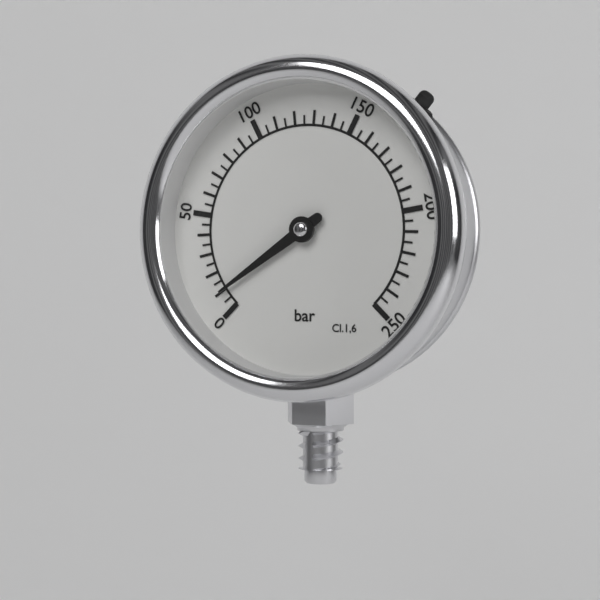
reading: 10 bar
